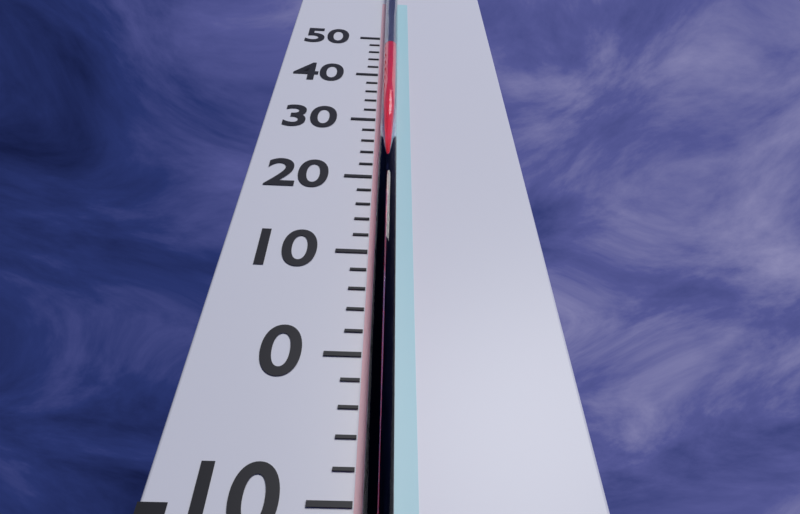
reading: 46 °C
